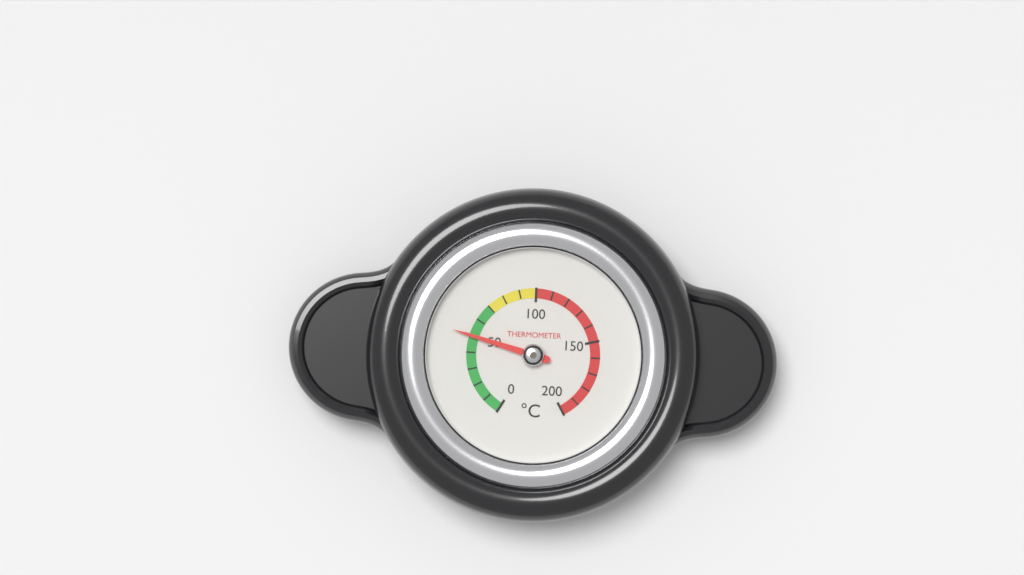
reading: 50 °C
